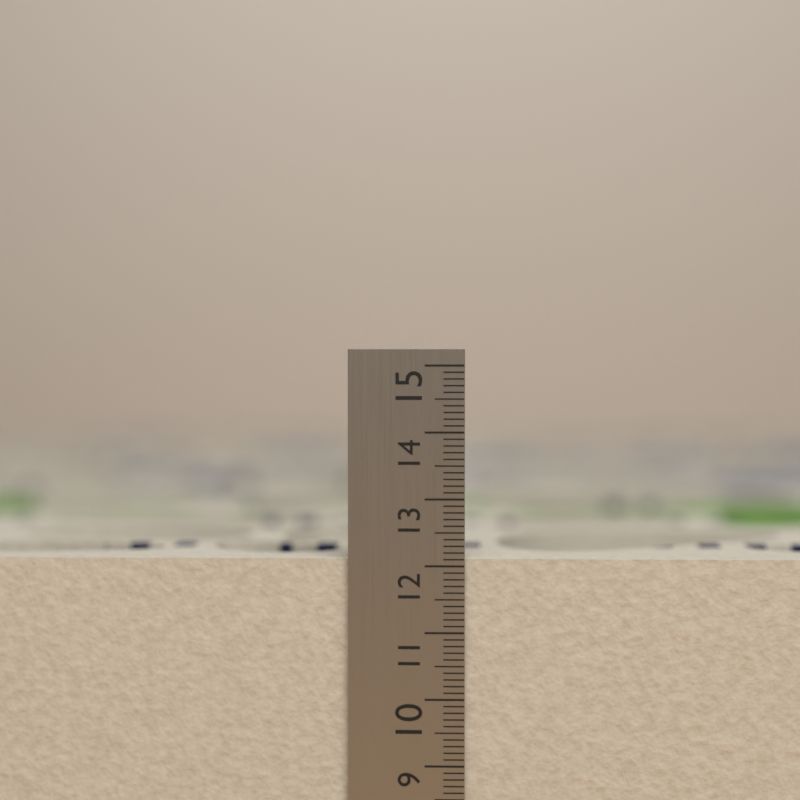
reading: 12.1 cm
